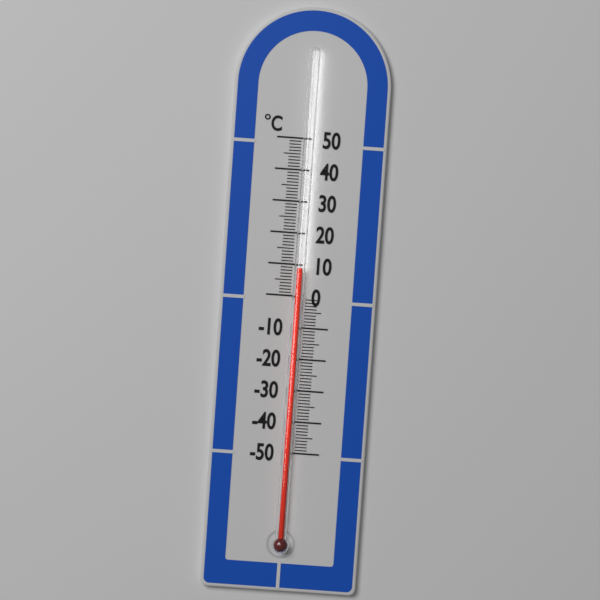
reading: 9 °C
